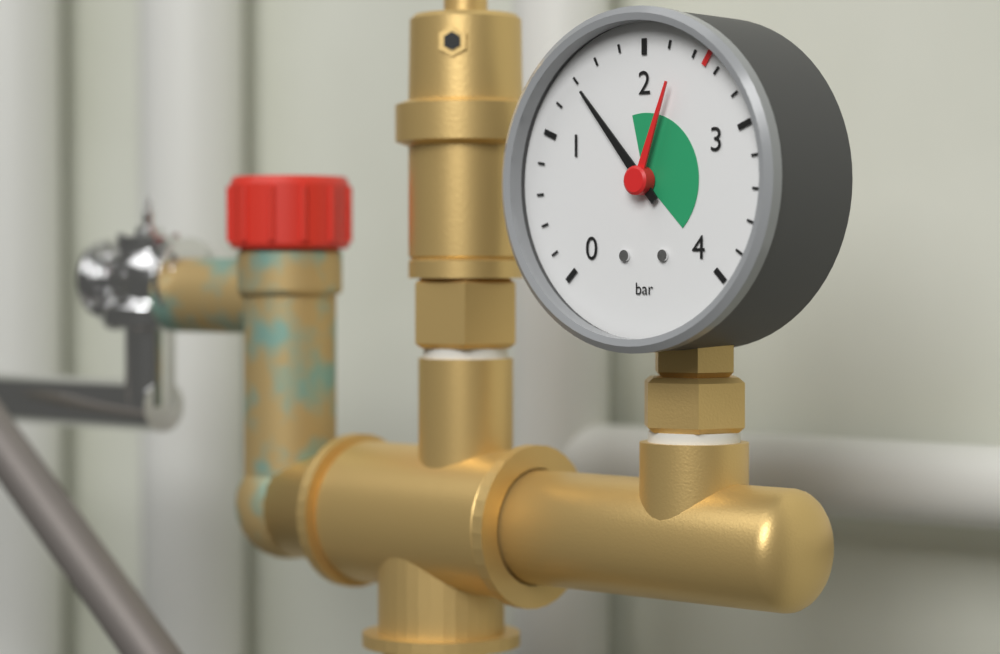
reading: 1.4 bar
